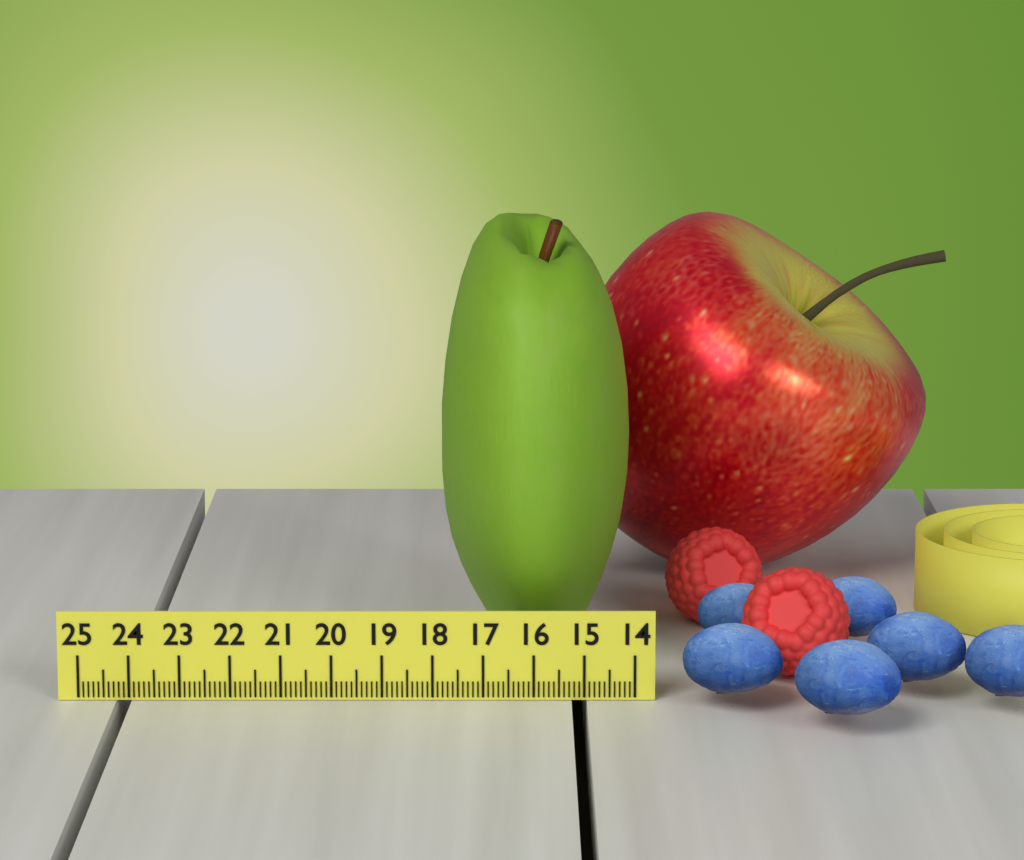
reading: 17.9 (no unit)
